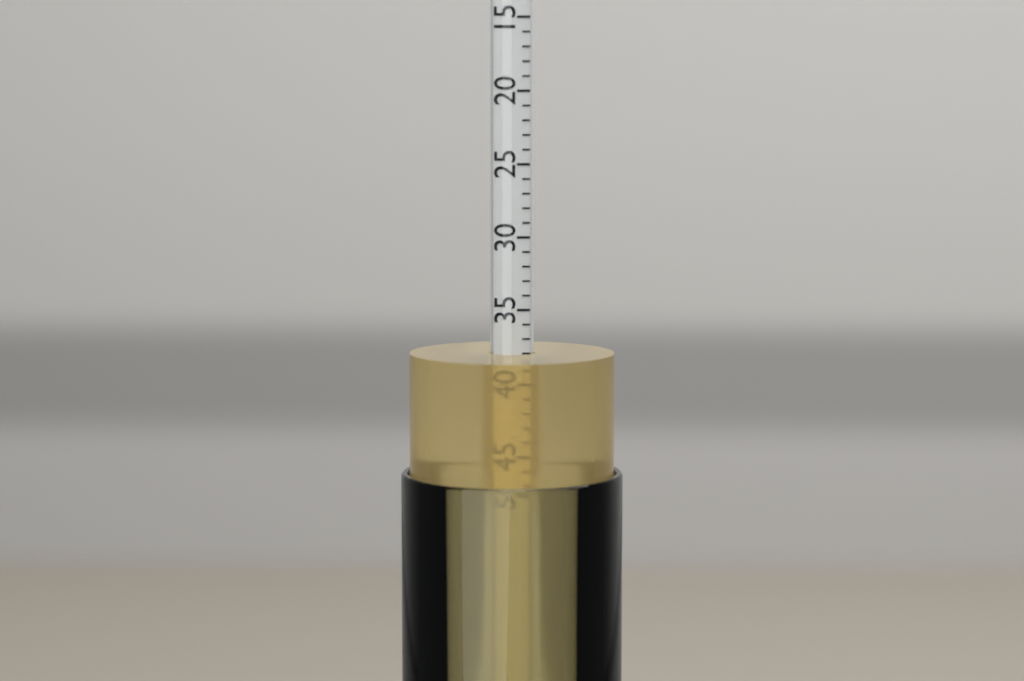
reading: 38 (no unit)
